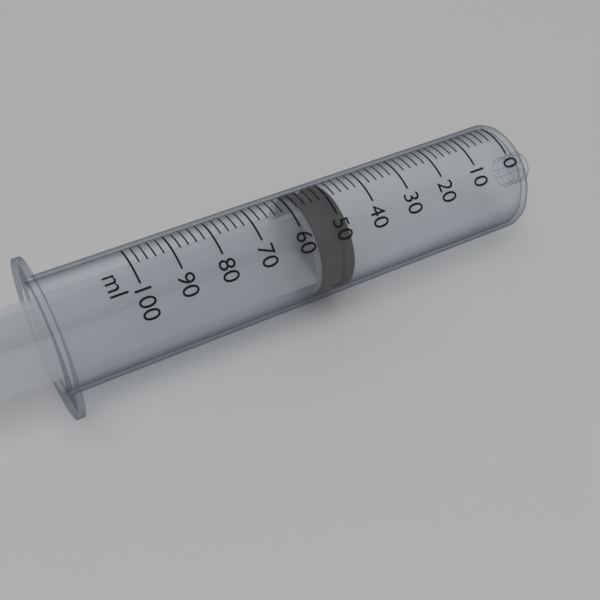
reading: 48 ml
